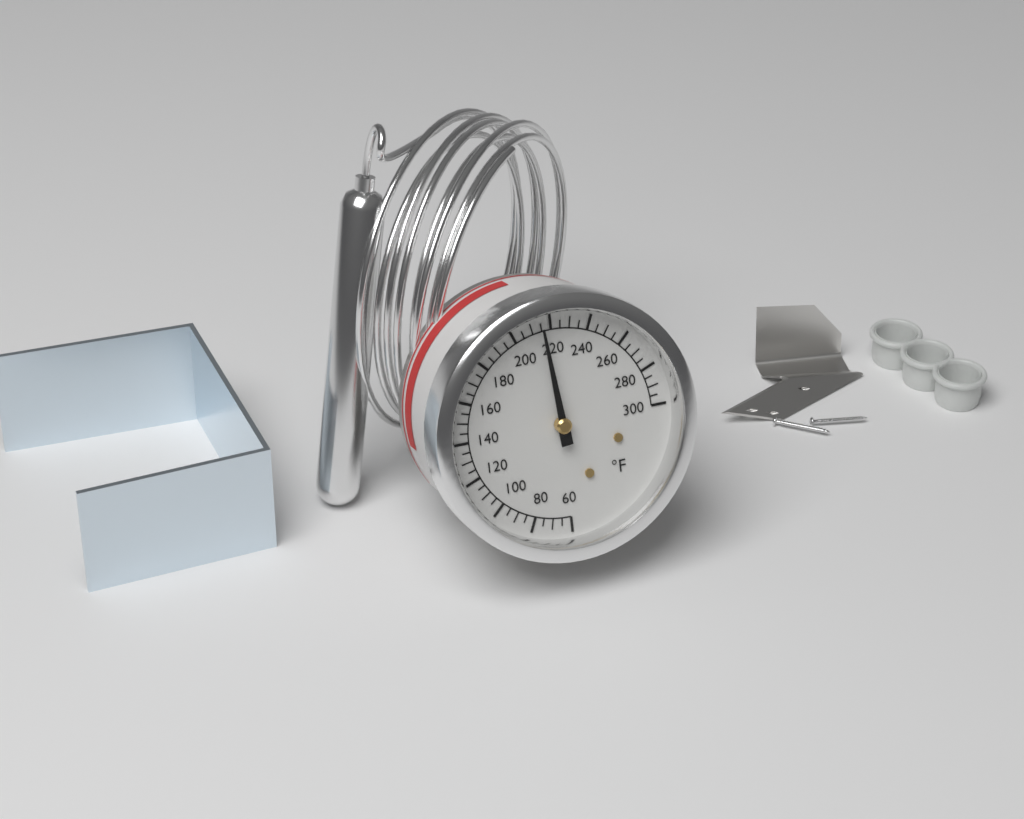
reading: 215 °F
